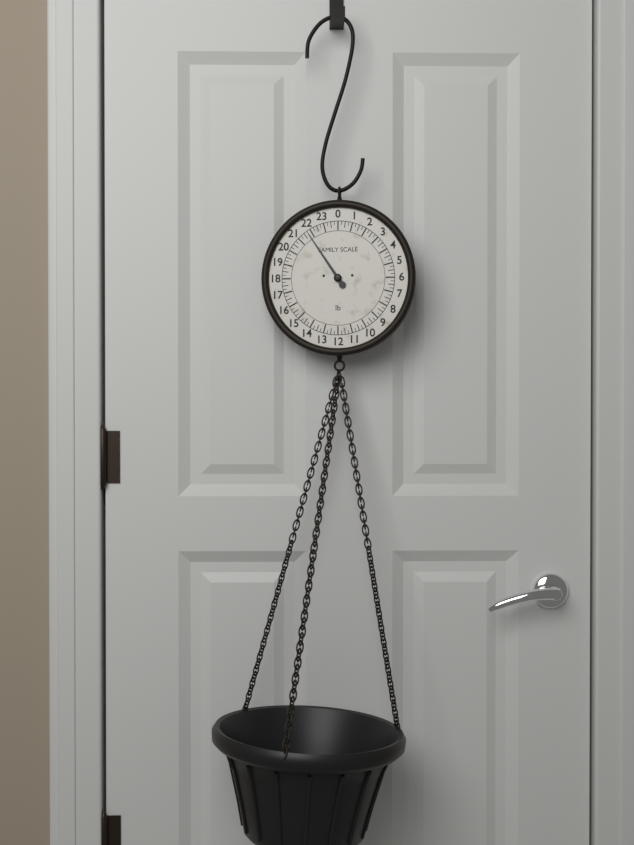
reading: 21.75 lb
